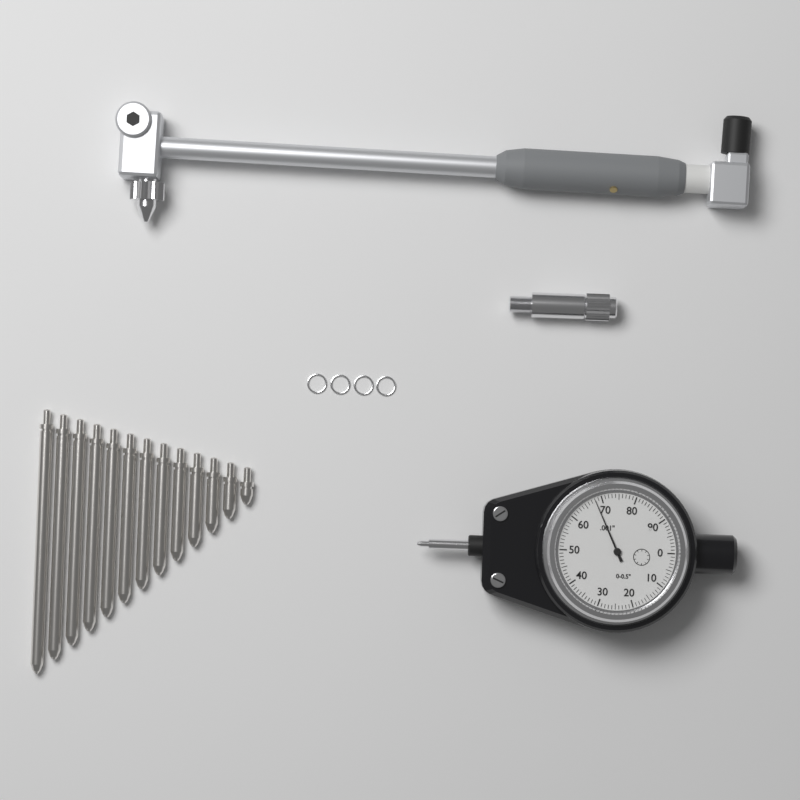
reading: 0.068 in
